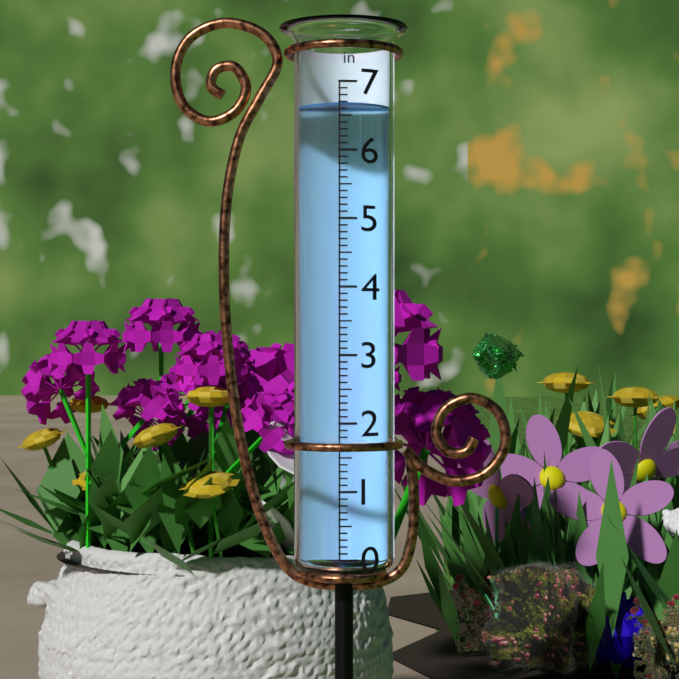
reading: 6.7 in
